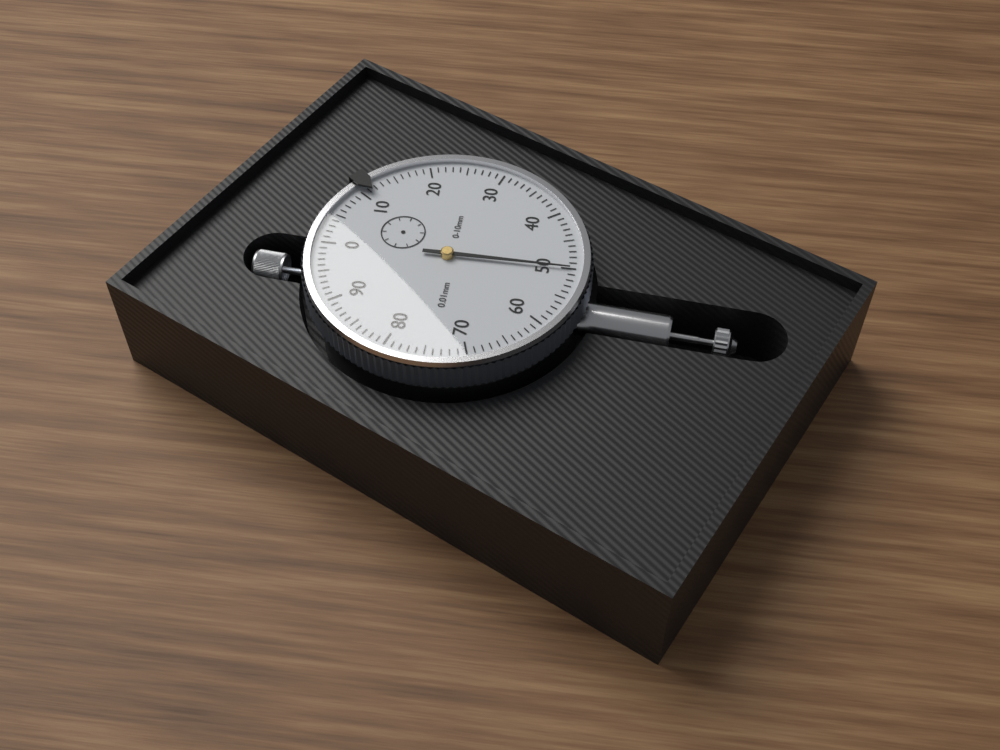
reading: 0.50 mm
